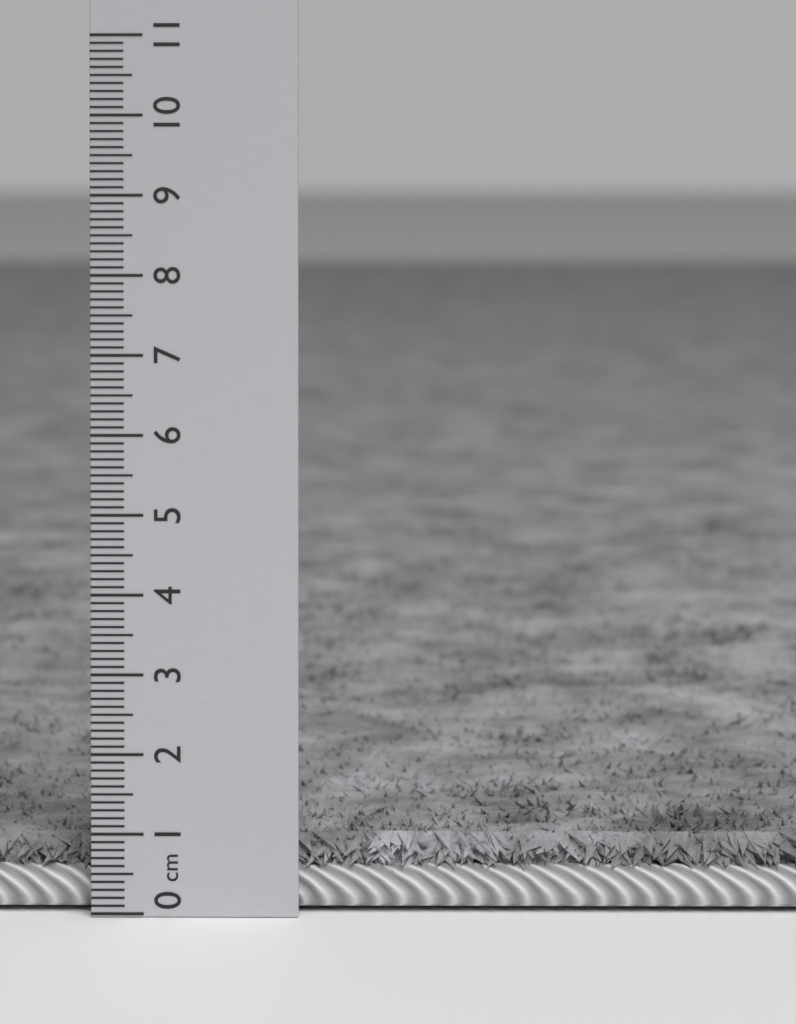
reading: 0.9 cm
